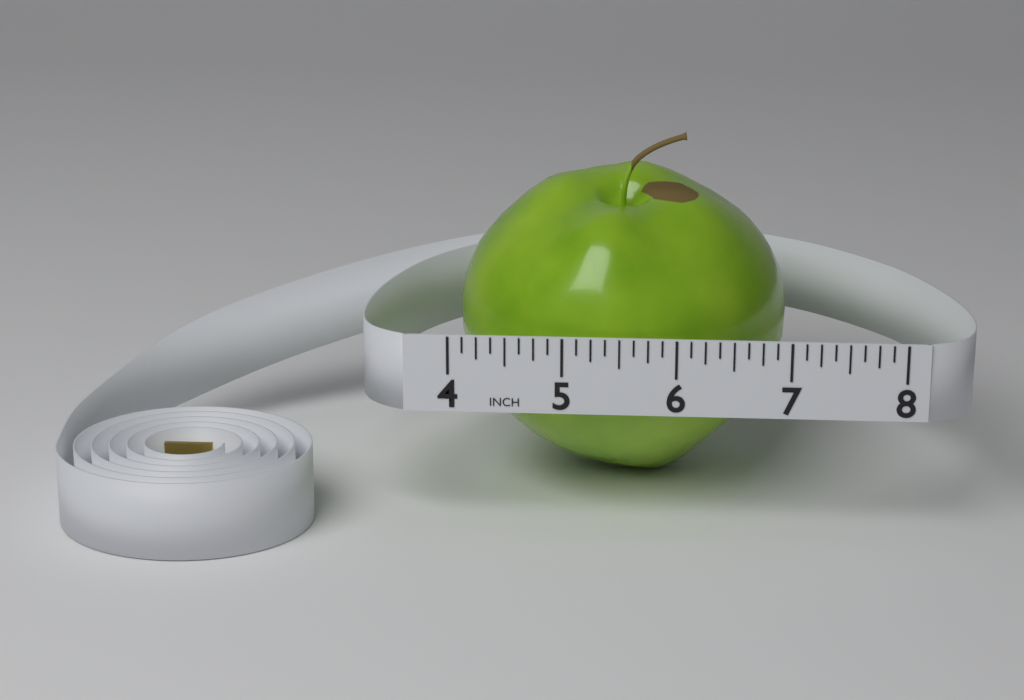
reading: 7.000 in
